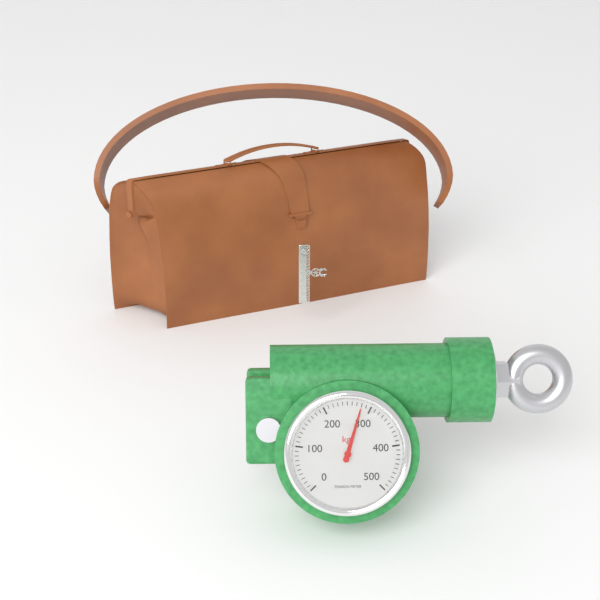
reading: 280 kgf
